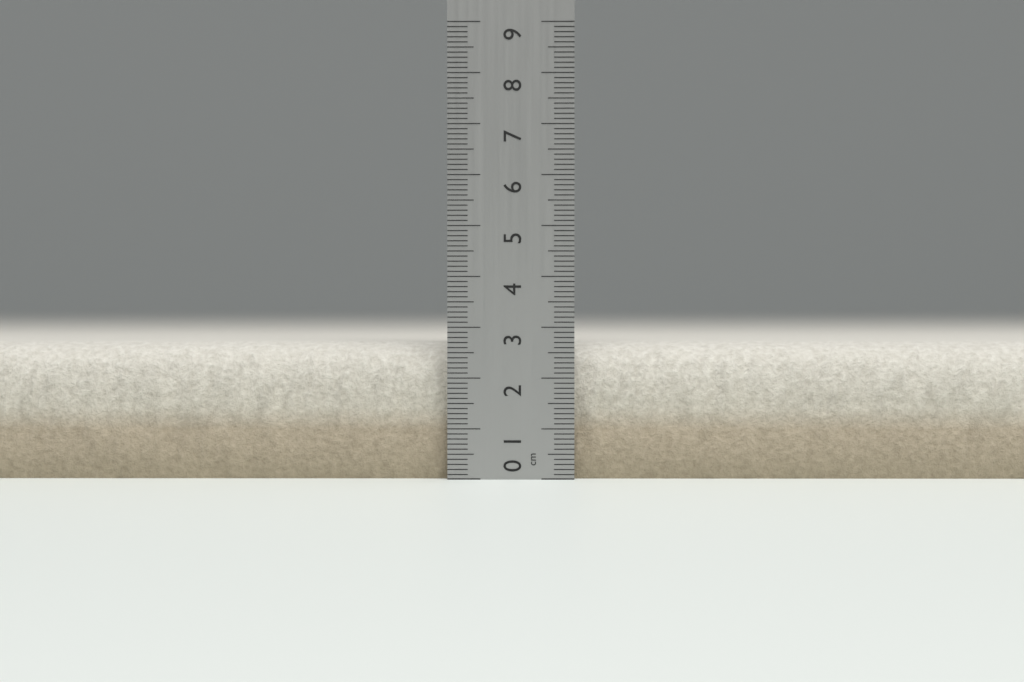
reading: 2.7 cm
